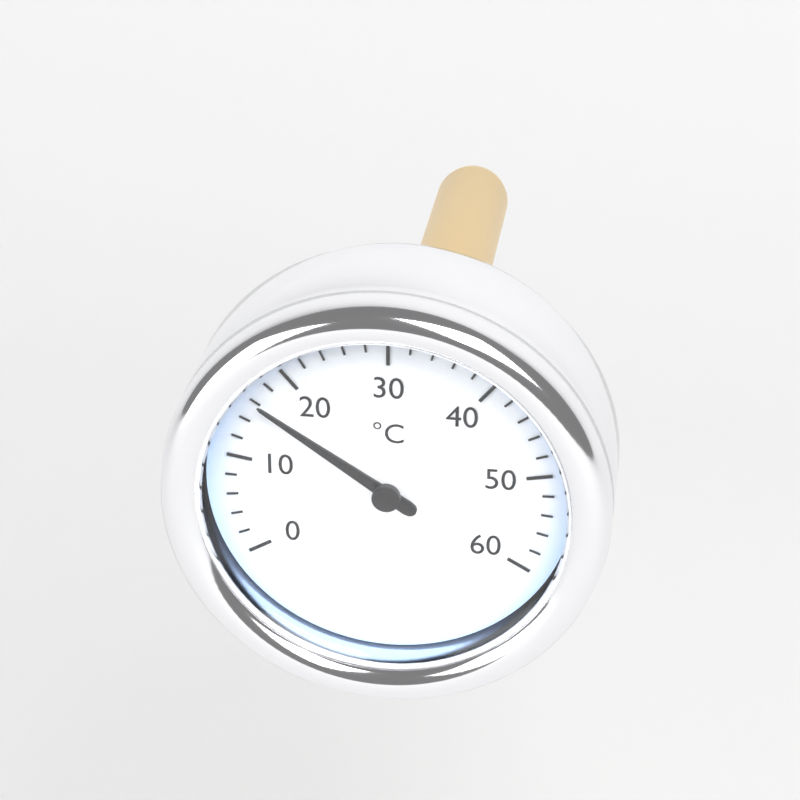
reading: 16 °C
